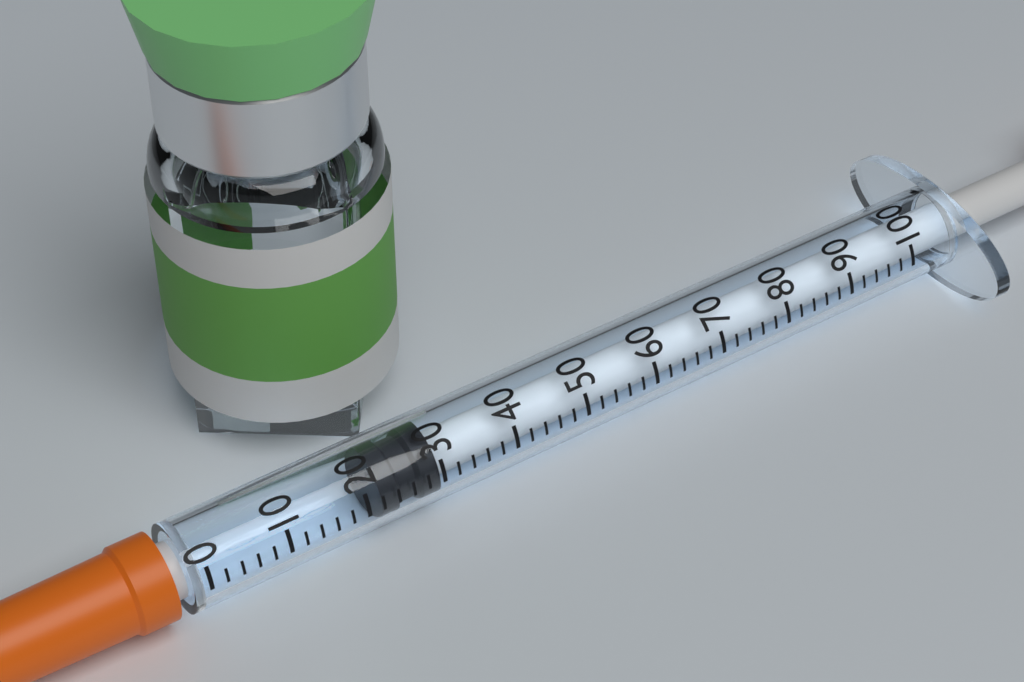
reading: 22 (no unit)
